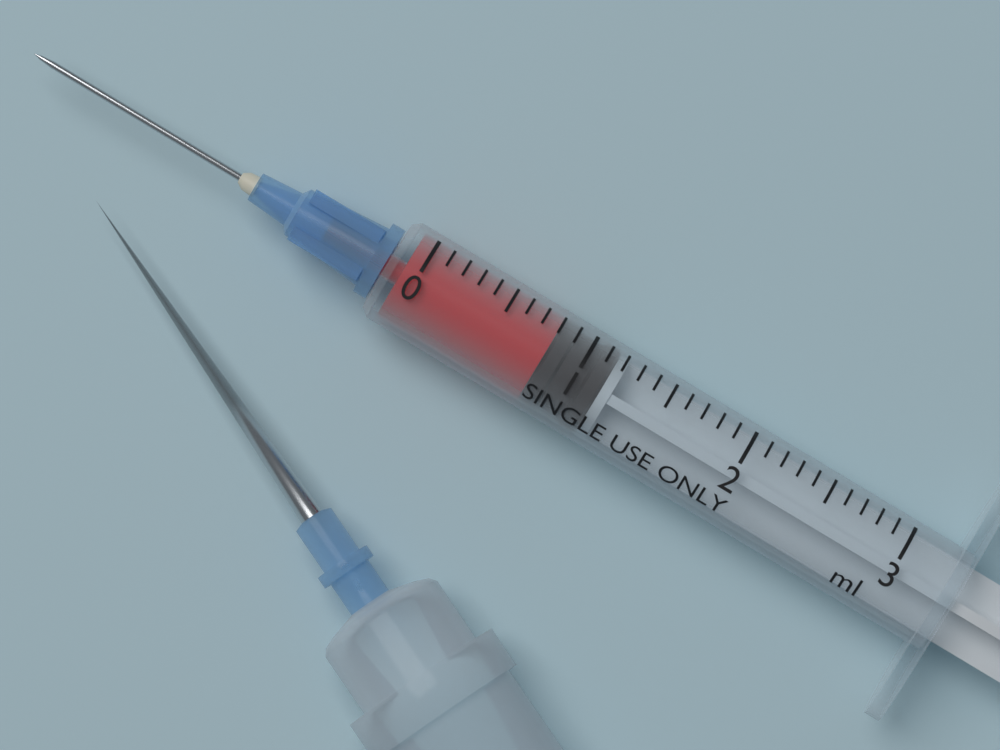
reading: 0.8 ml
